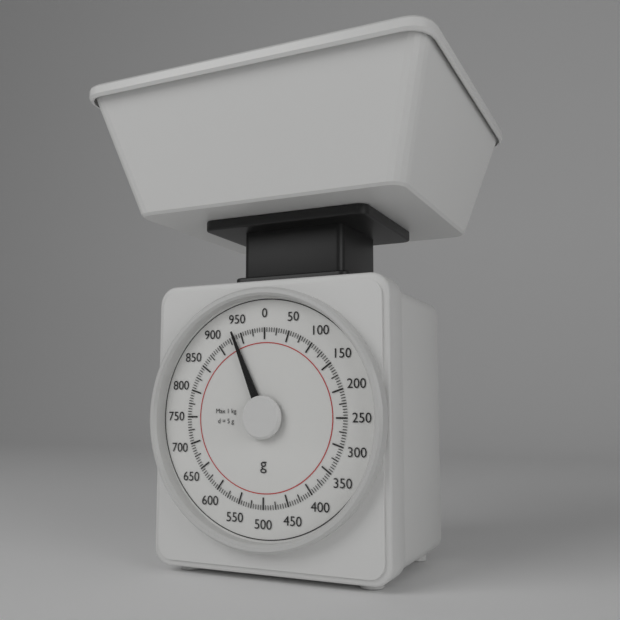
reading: 935 g
